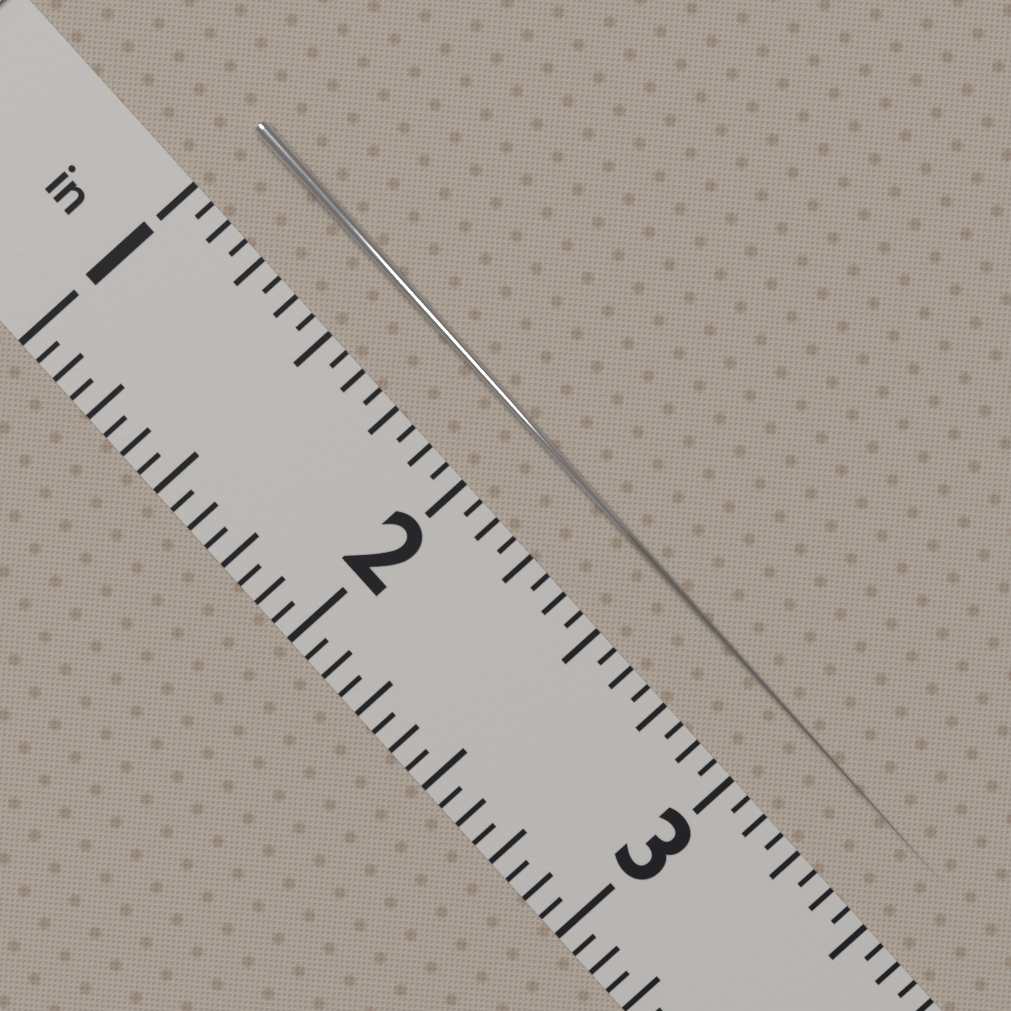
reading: 3.5625 in
